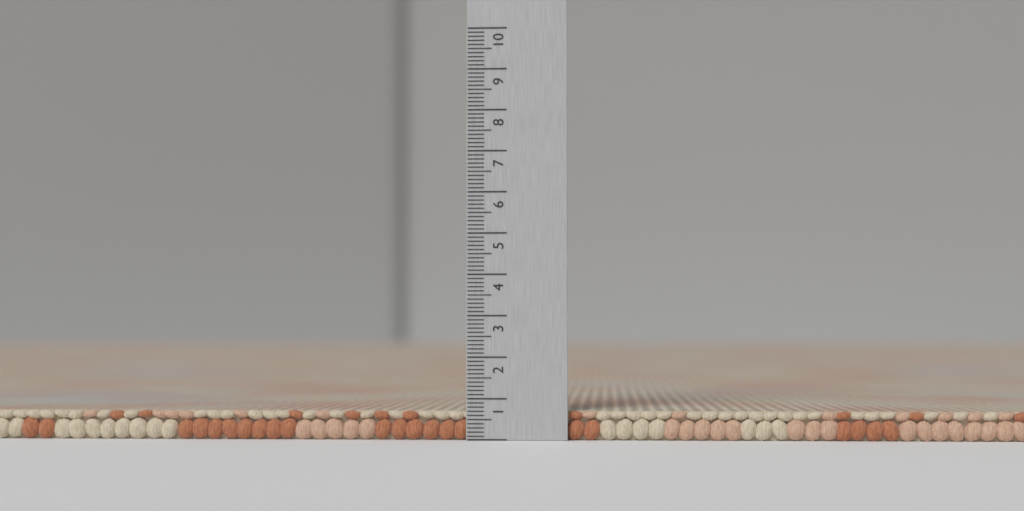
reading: 0.7 (no unit)
